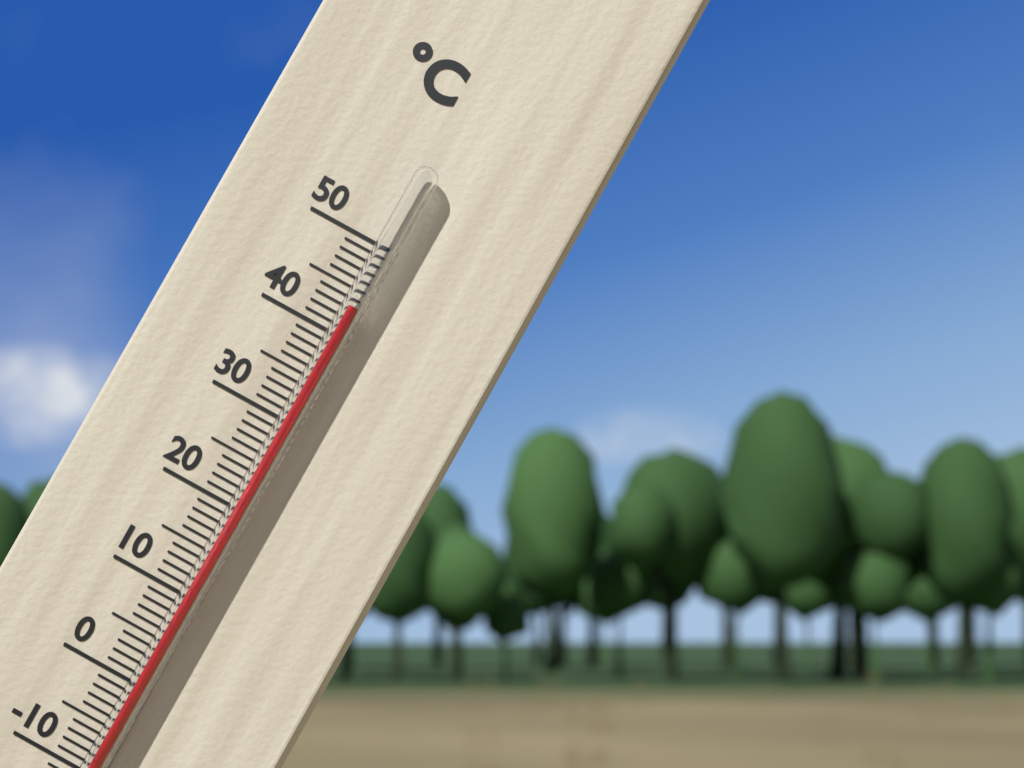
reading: 43 °C
